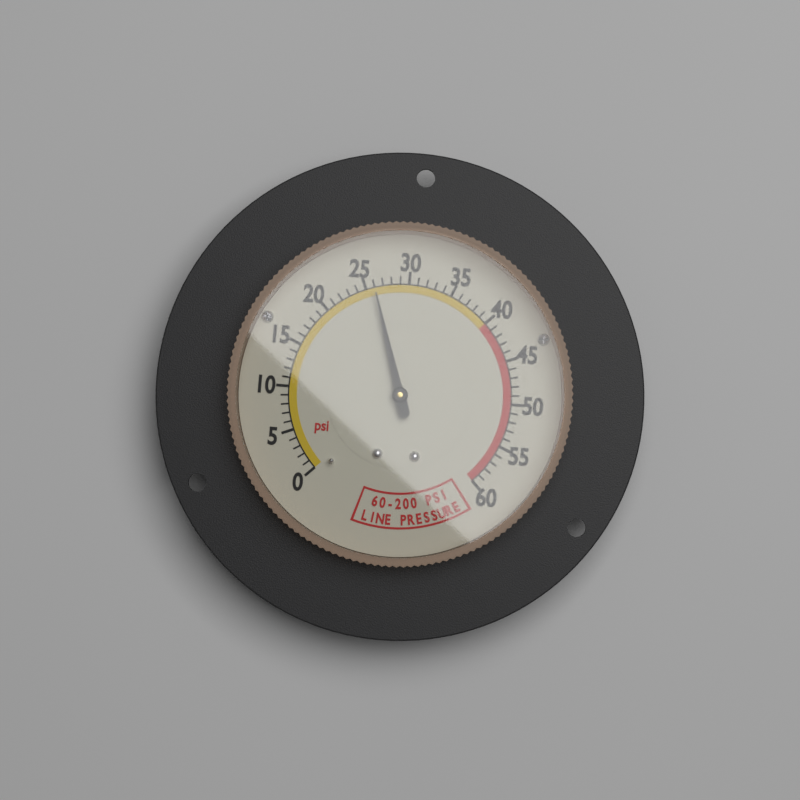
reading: 26 psi
